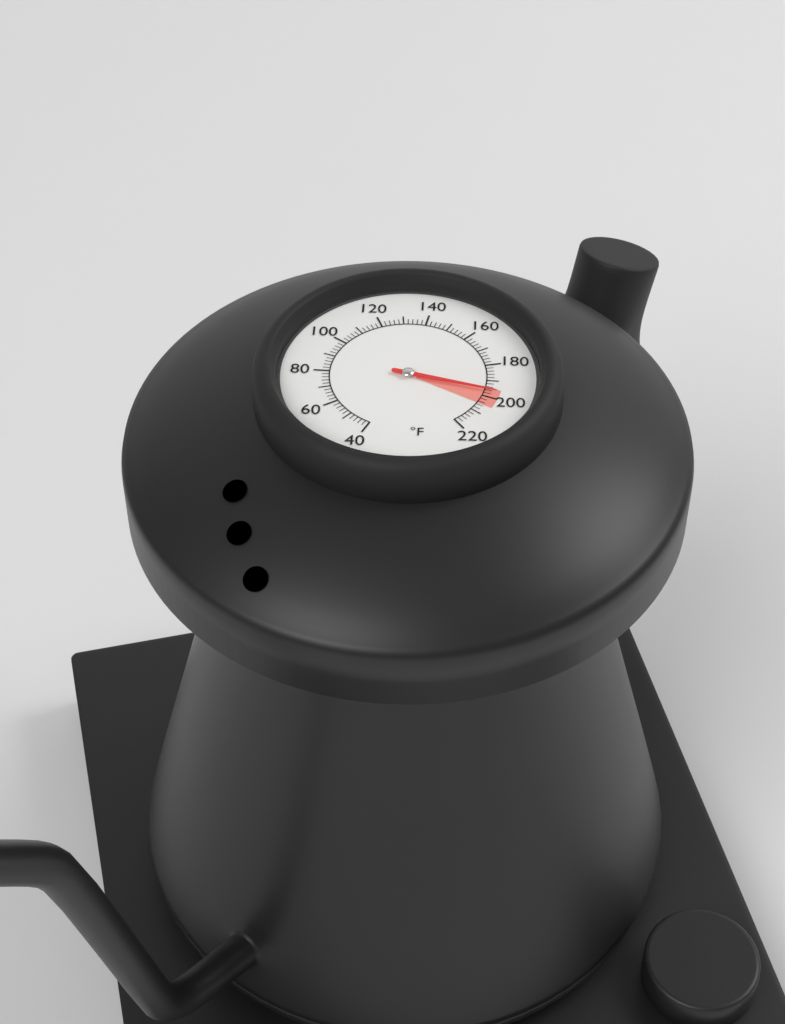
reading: 196 °F
